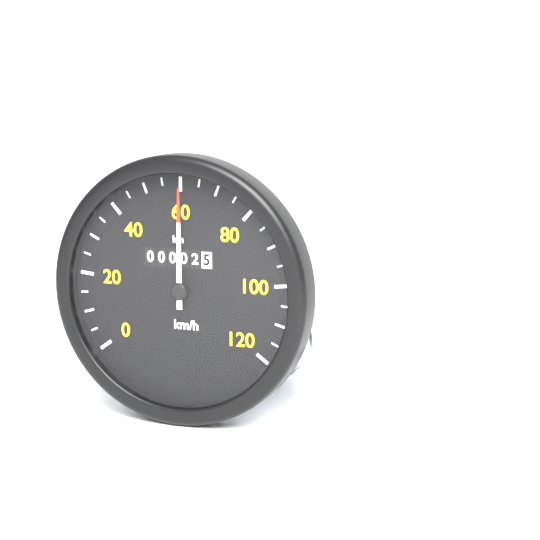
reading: 60 km/h
